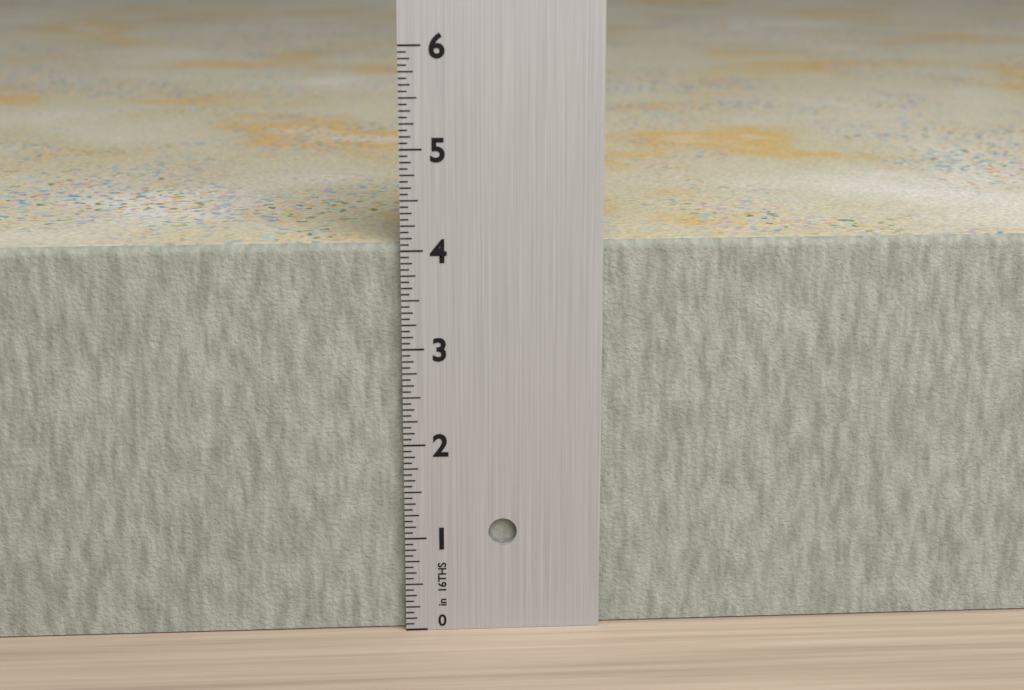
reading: 4.0625 in
